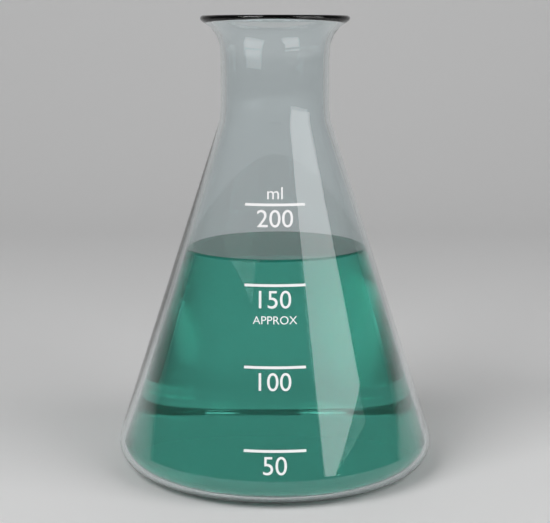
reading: 165 ml
